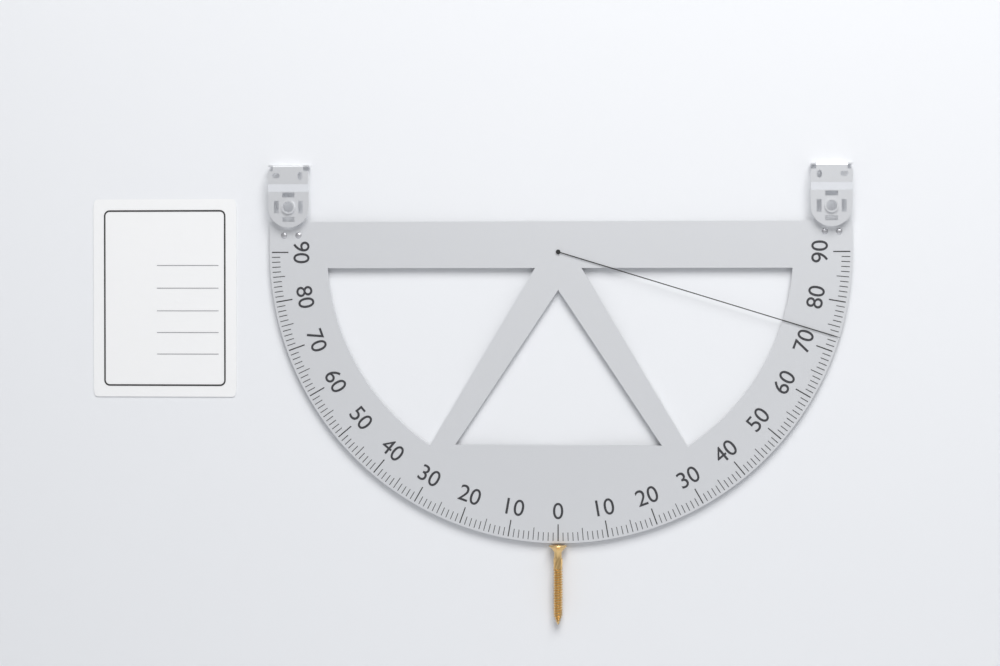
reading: 73 (no unit)
